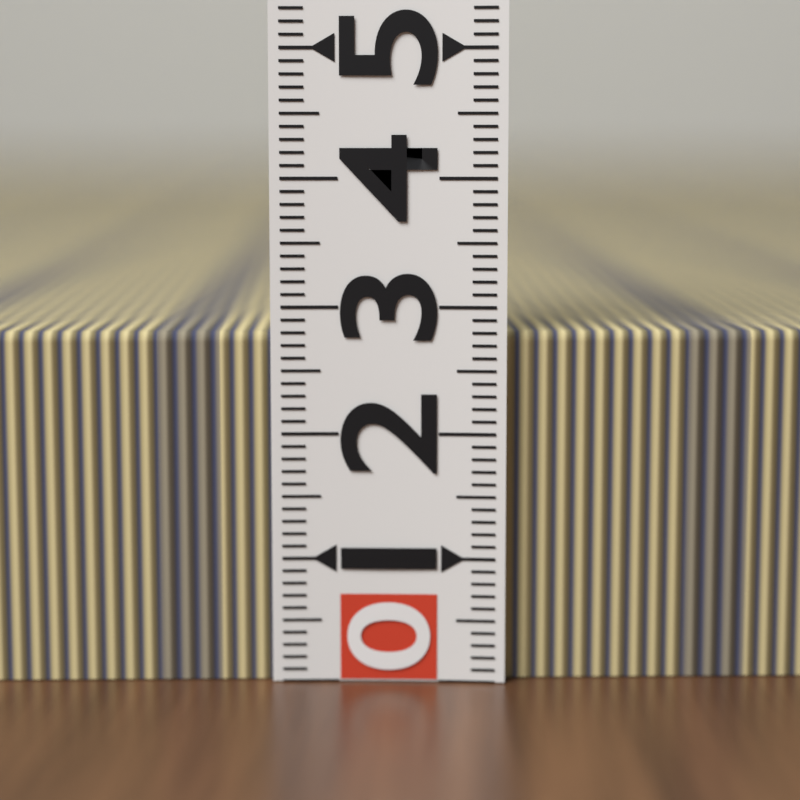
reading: 2.8 (no unit)
